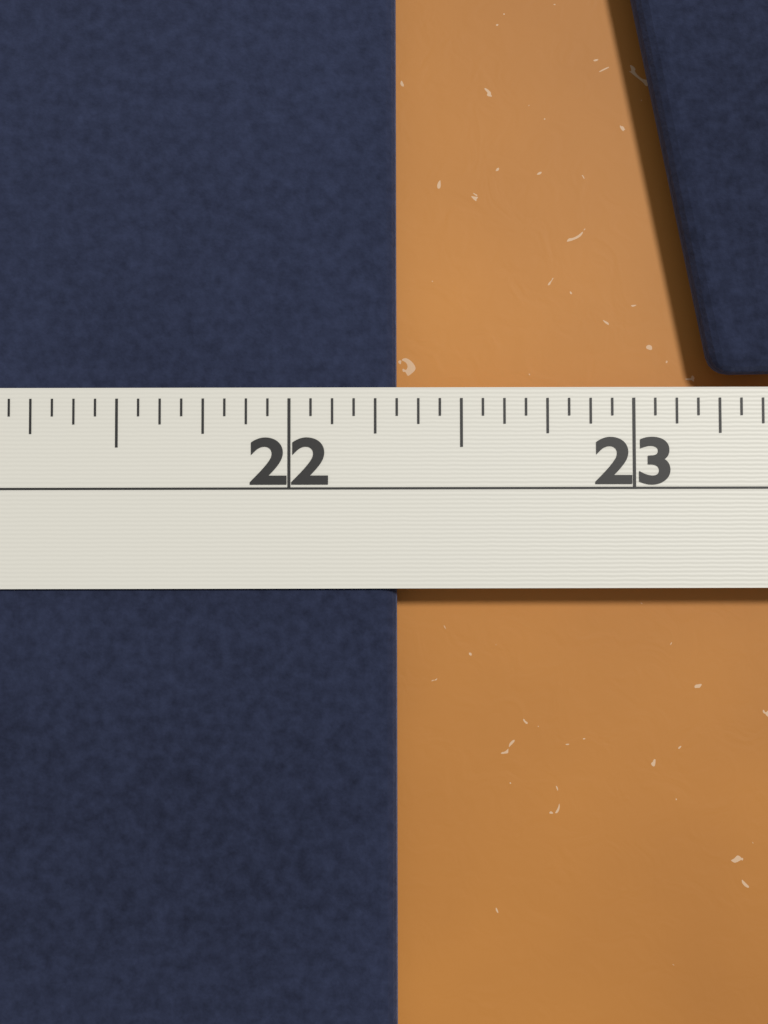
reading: 22.3125 in
